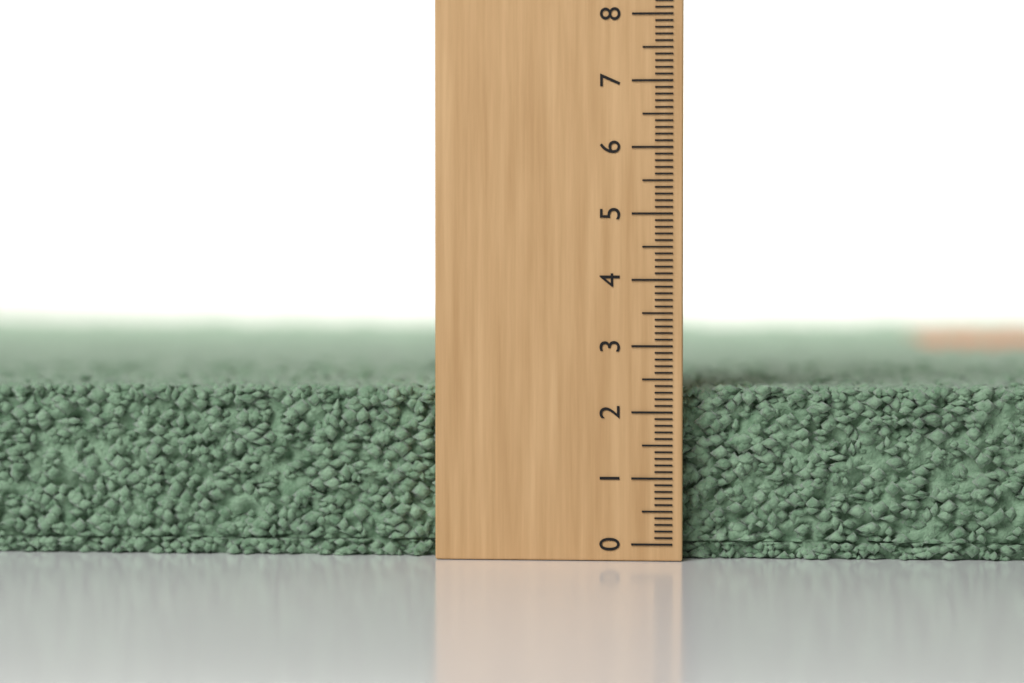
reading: 2.4 (no unit)
